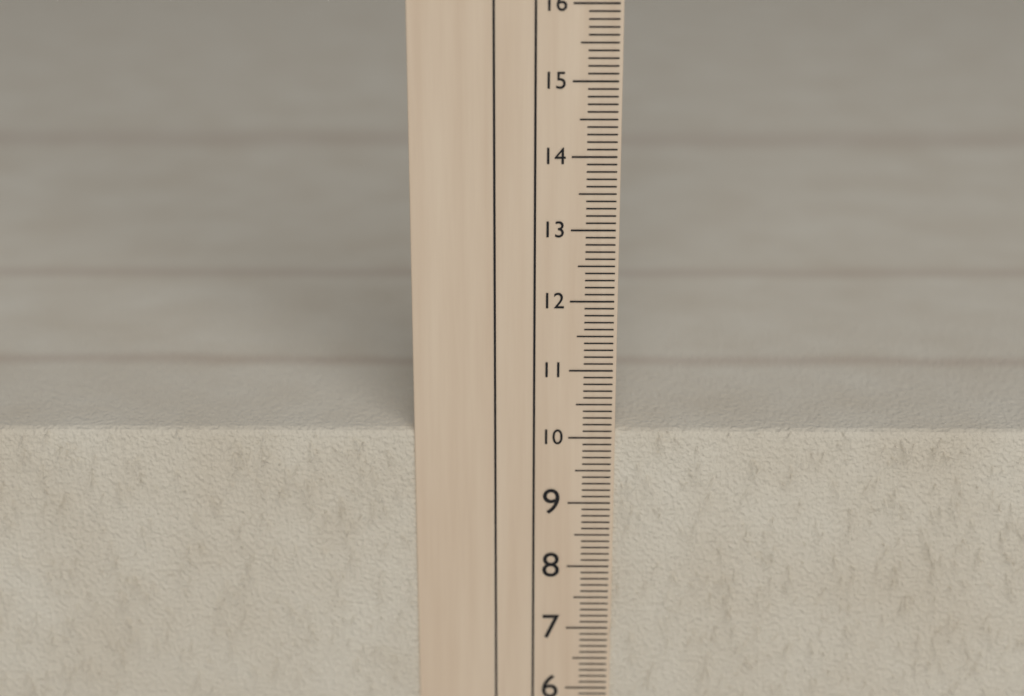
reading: 10.1 cm
